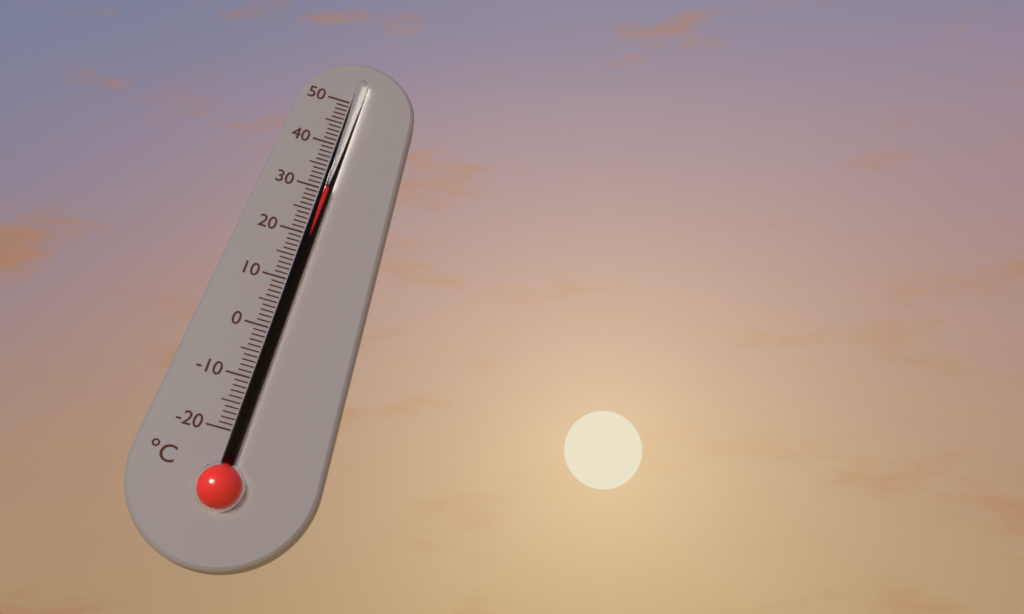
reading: 30 °C
